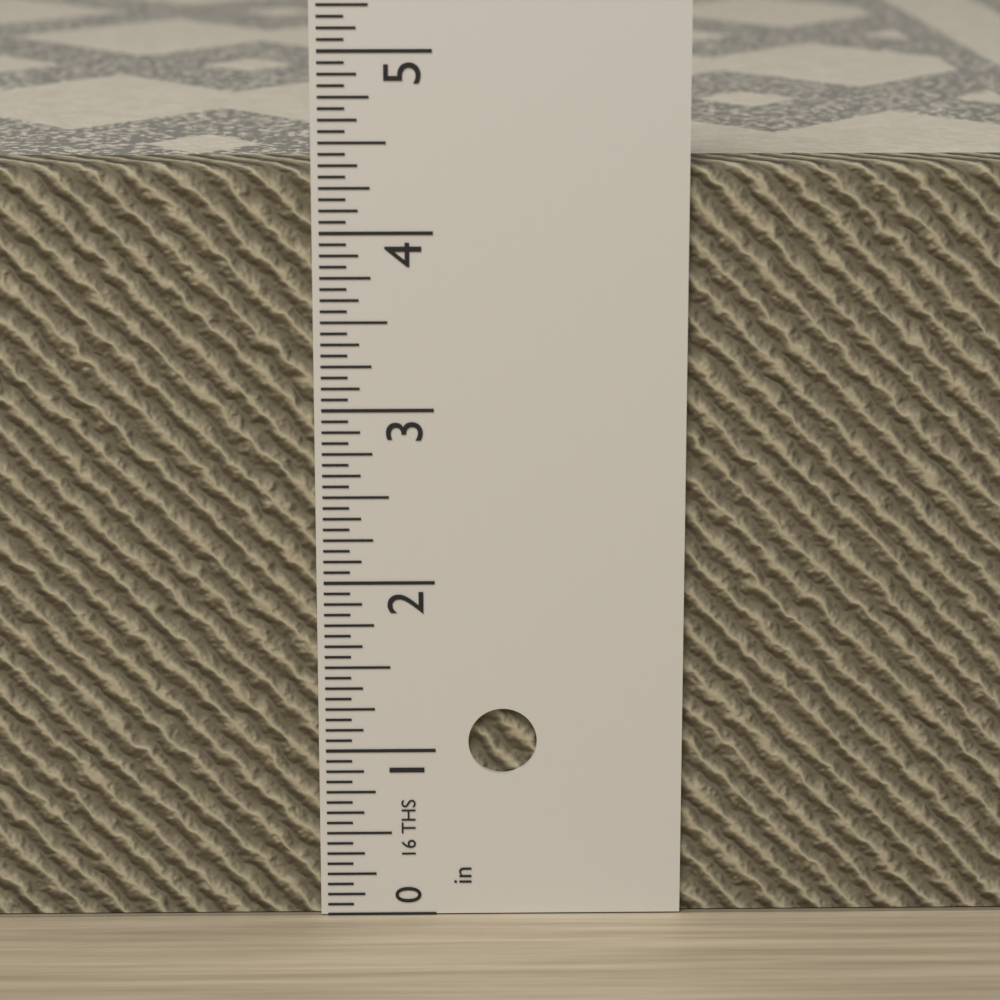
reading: 4.3750 in
